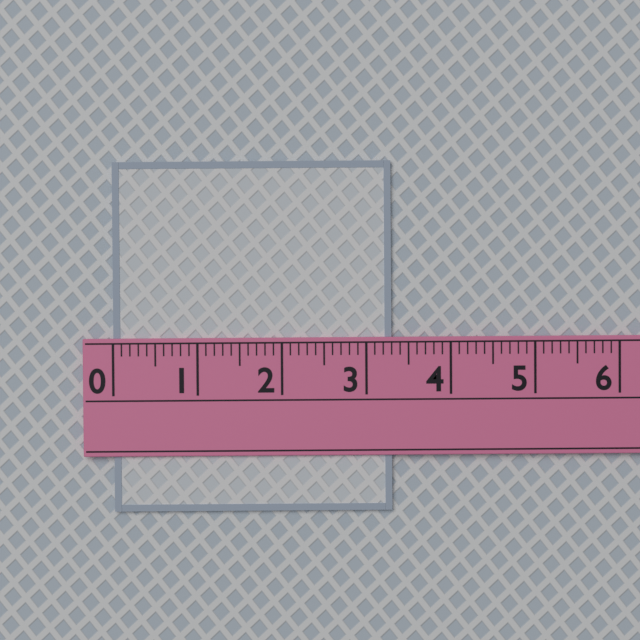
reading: 3.3 (no unit)
